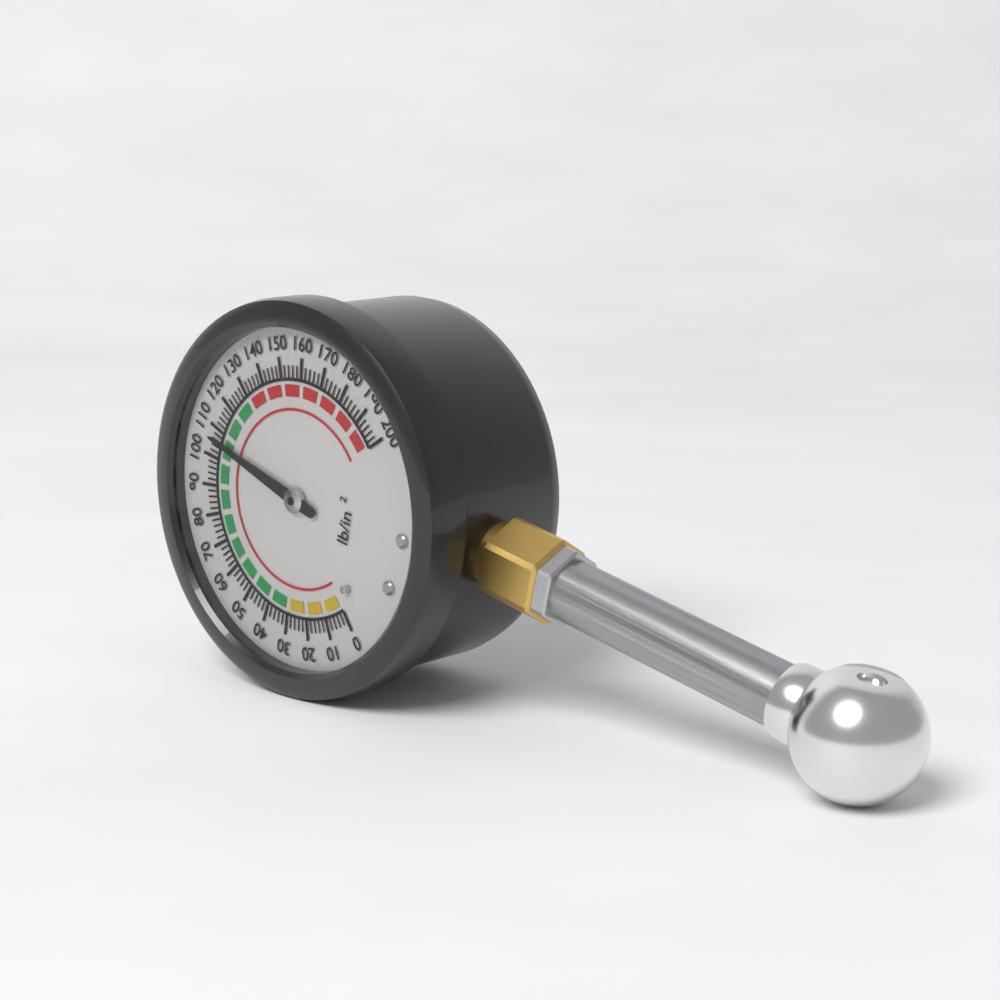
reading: 106 psi
